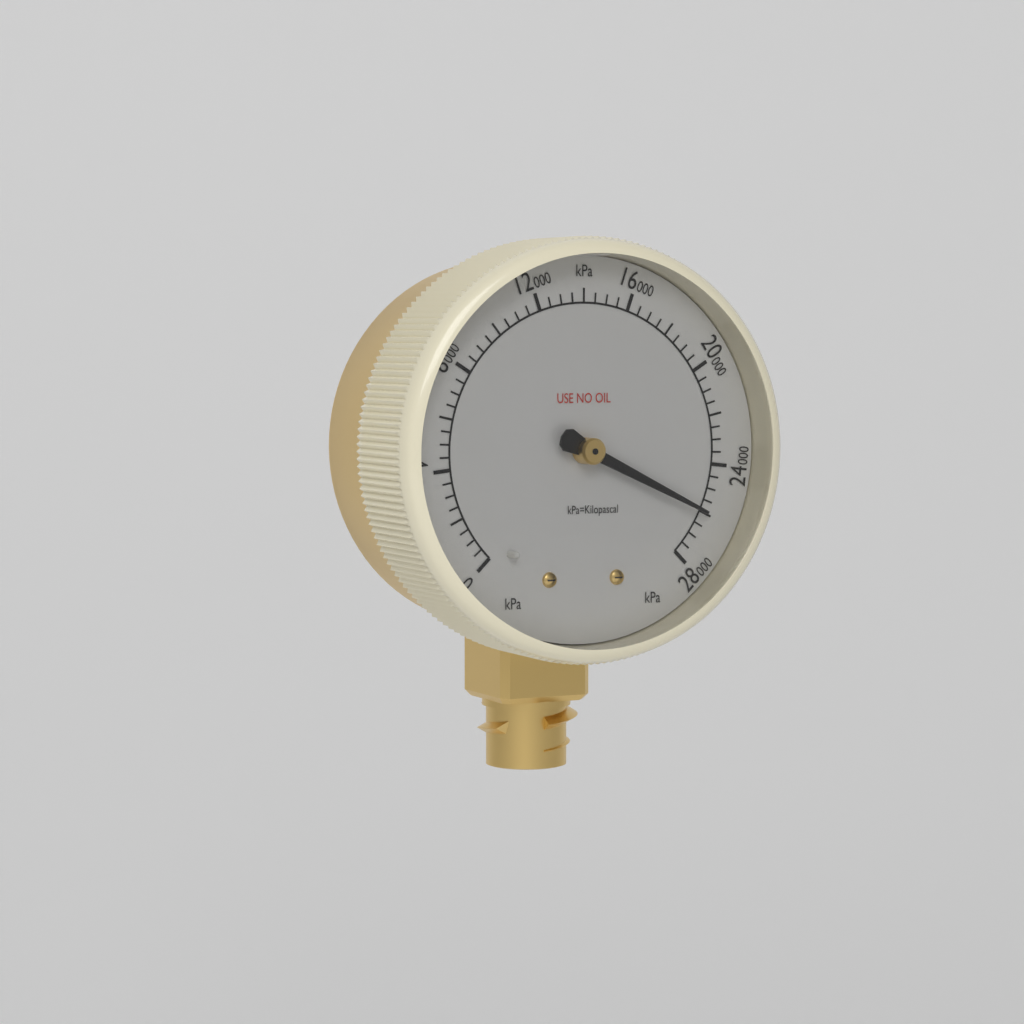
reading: 26000 kPa
